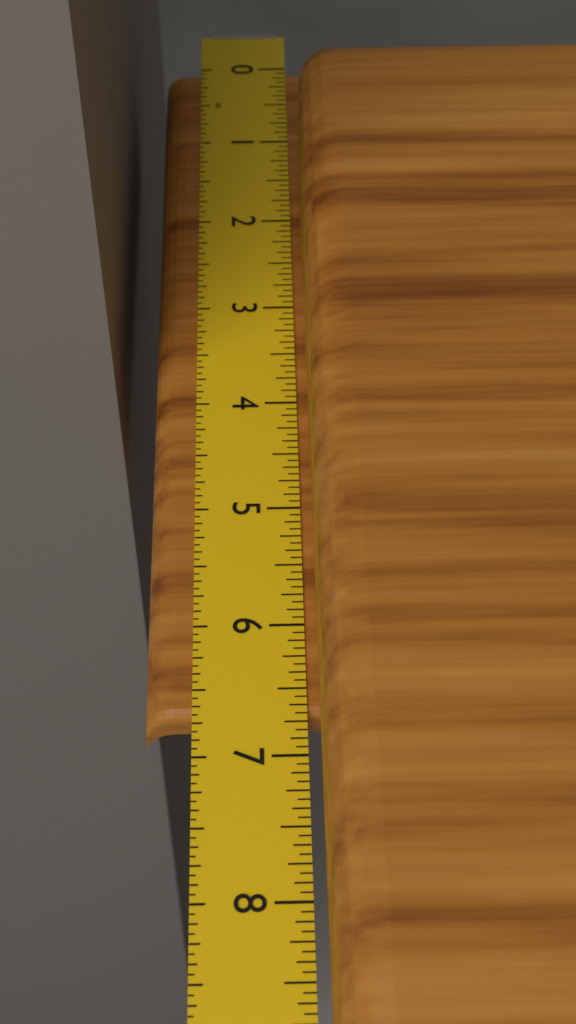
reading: 6.6875 in
